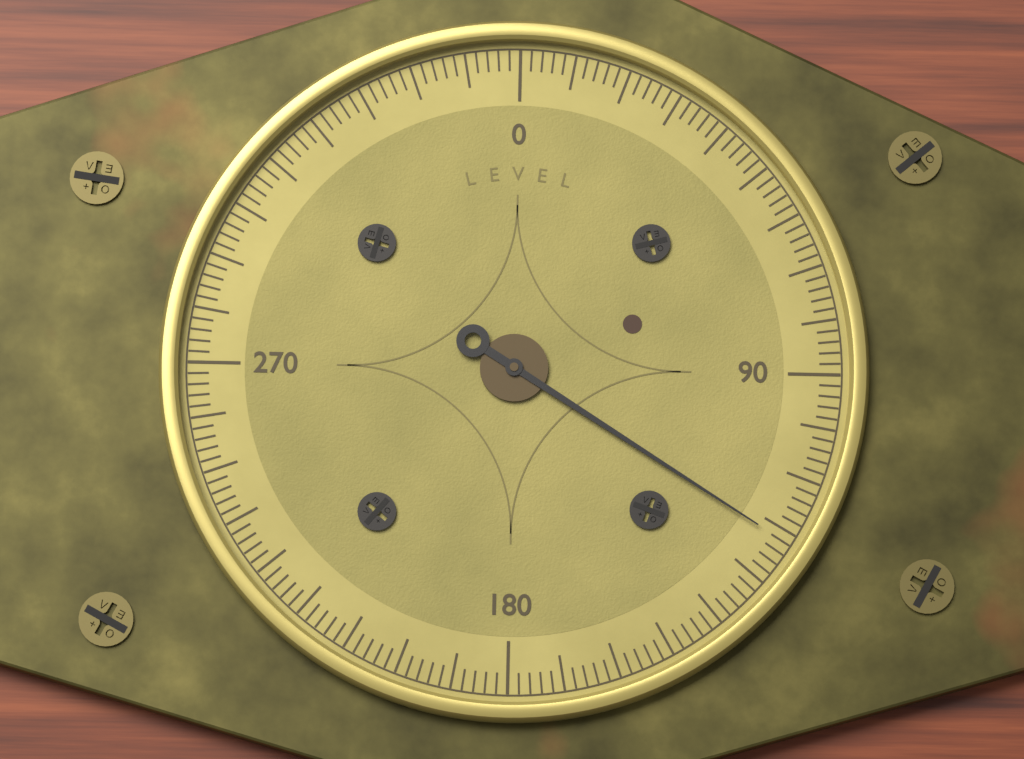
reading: 122 (no unit)
